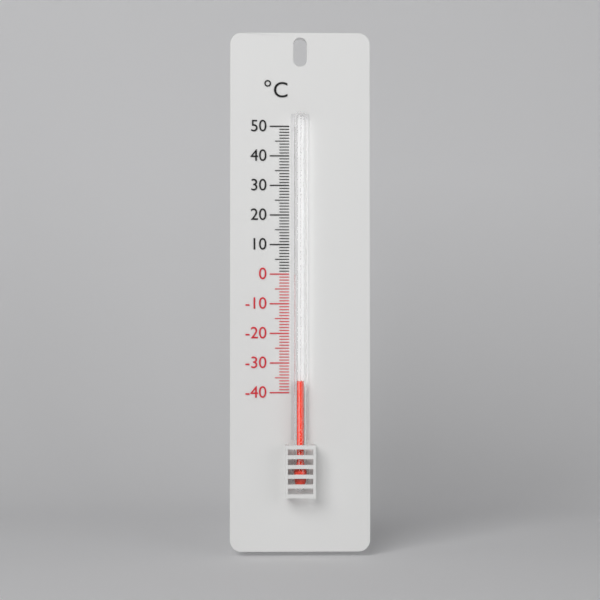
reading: -36 °C
